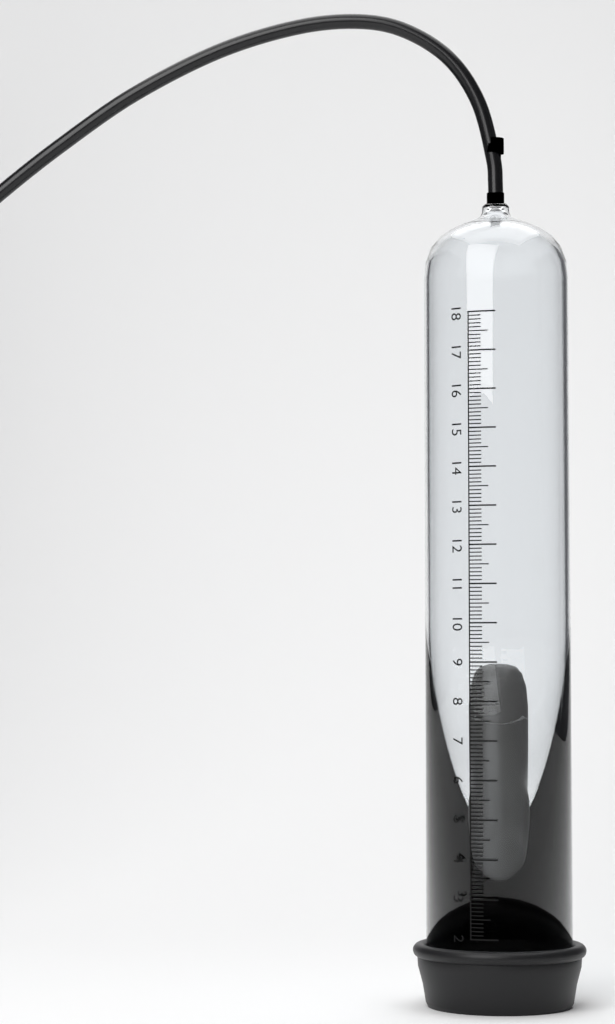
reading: 9.1 (no unit)
